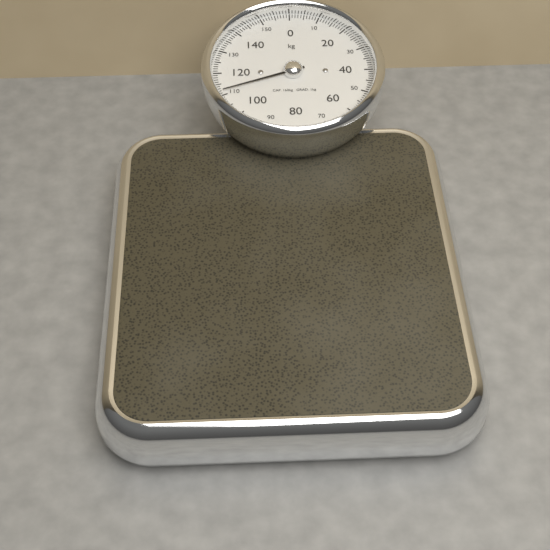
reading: 112 kg
